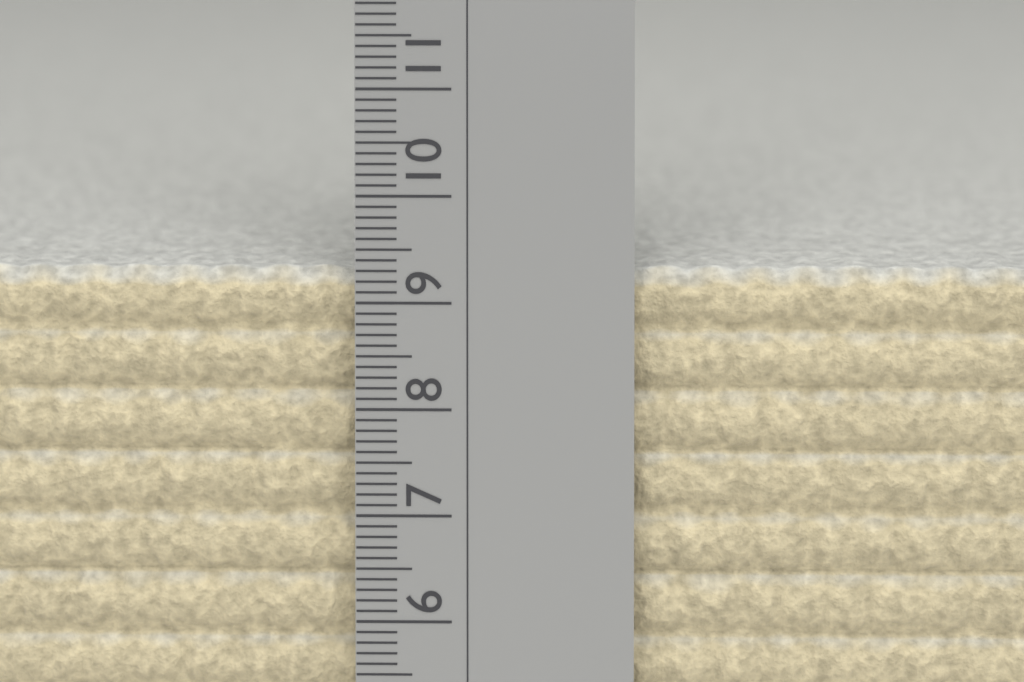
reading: 9.3 cm
